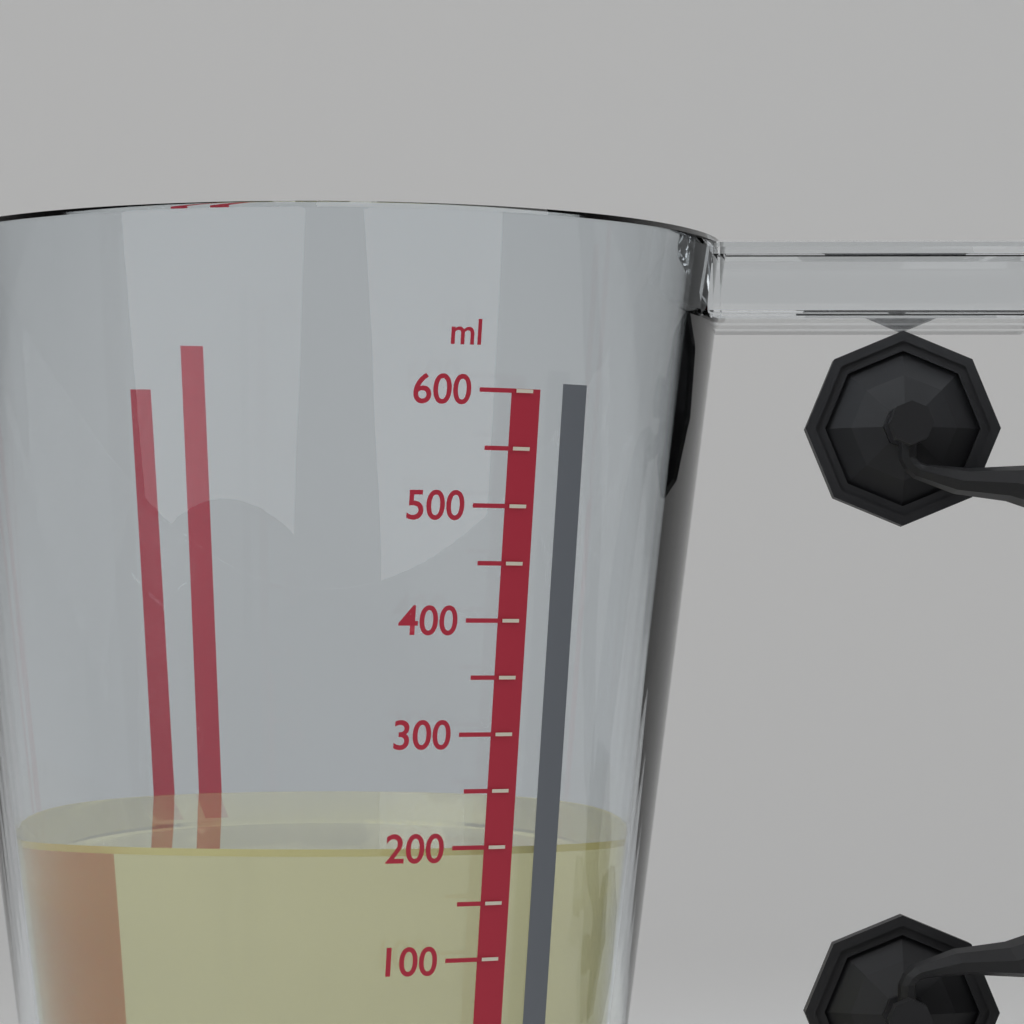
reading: 200 ml
